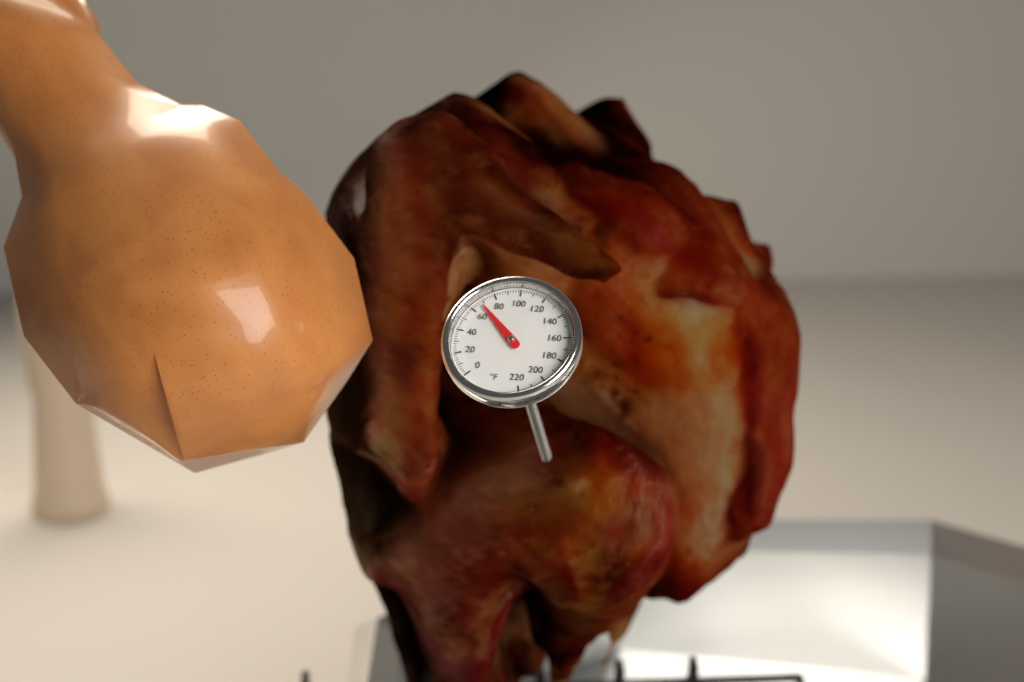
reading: 68 °F
